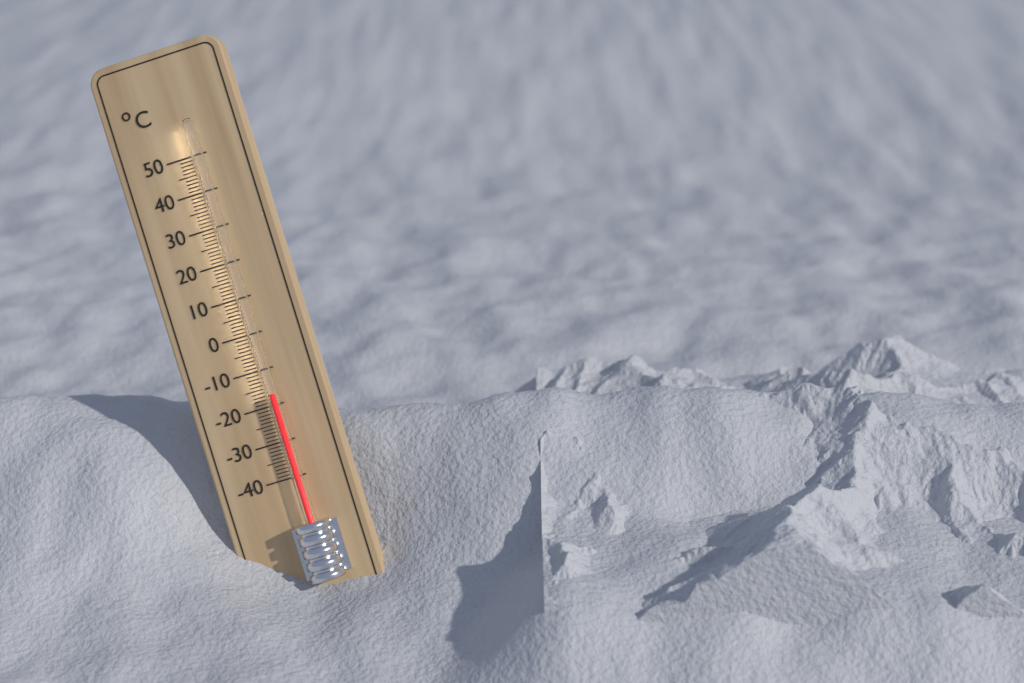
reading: -17 °C
